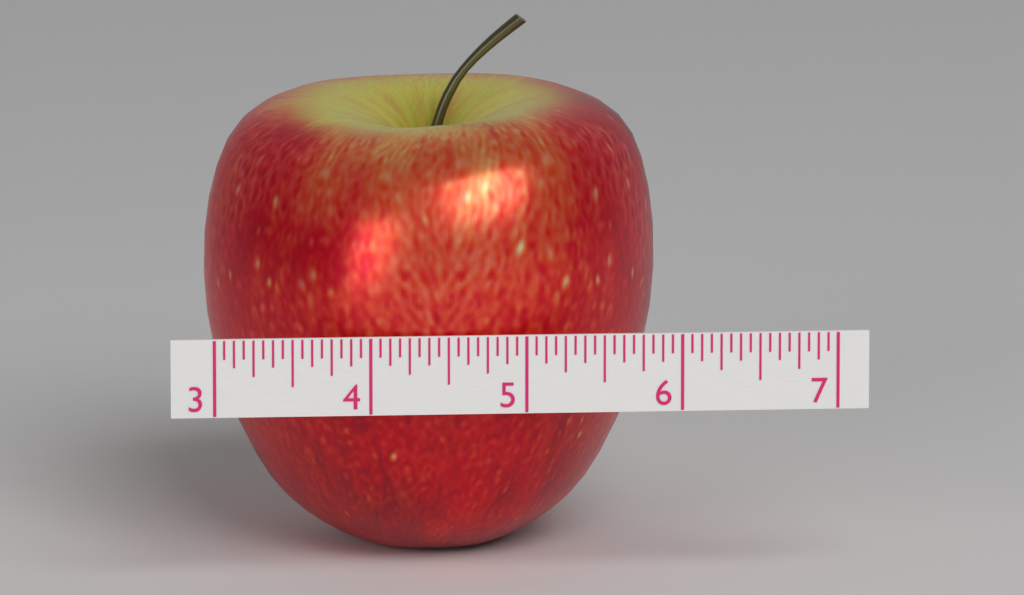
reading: 5.9375 (no unit)
